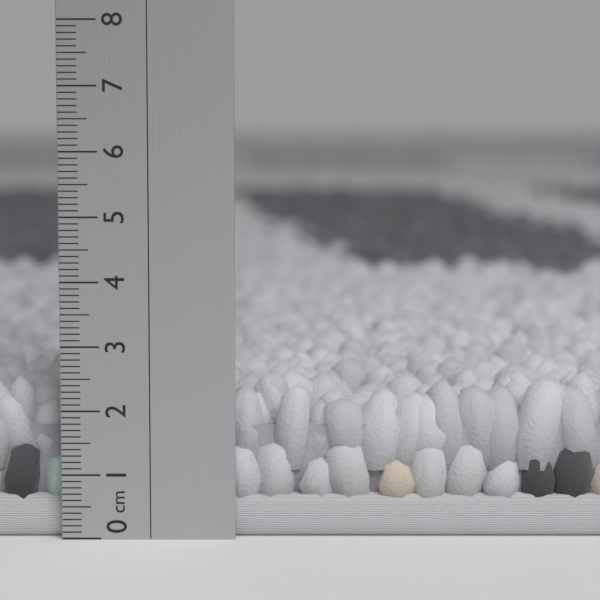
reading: 2.5 cm
